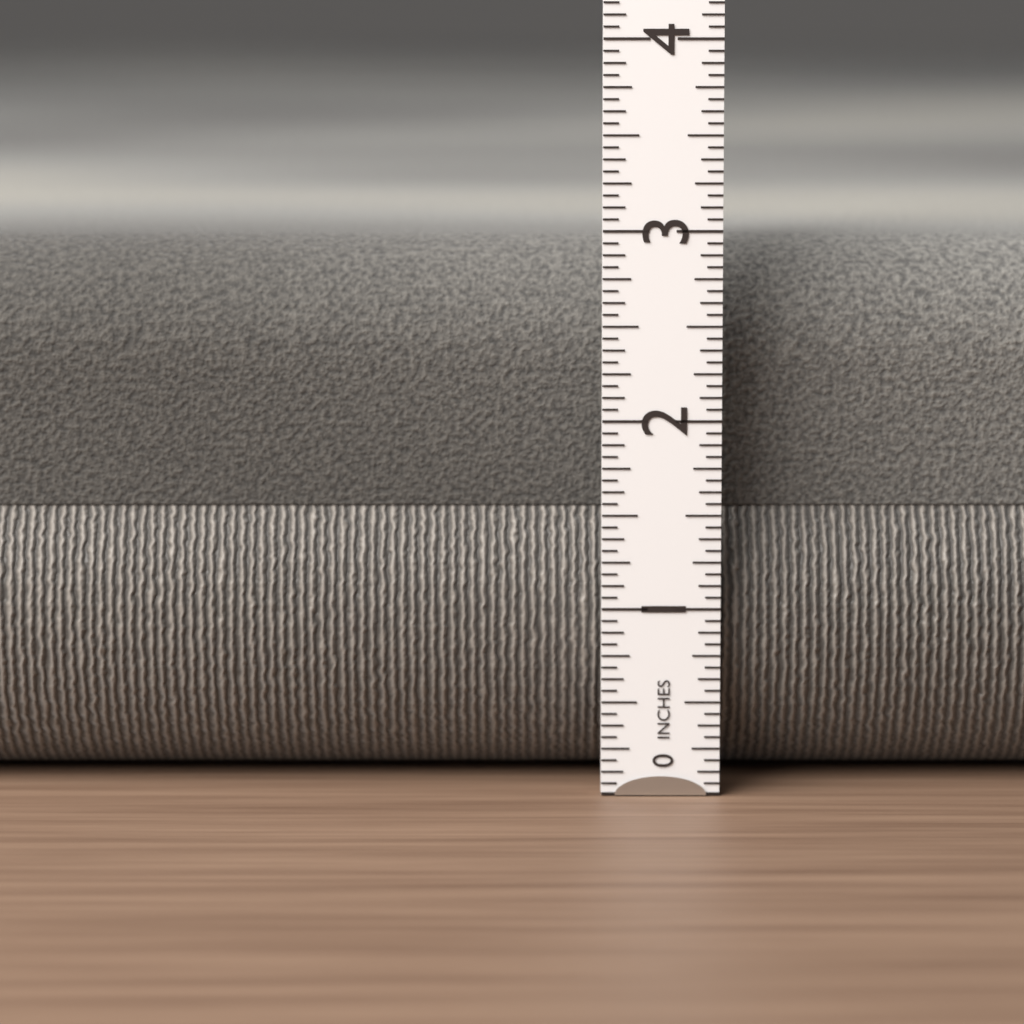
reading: 2.9375 in
